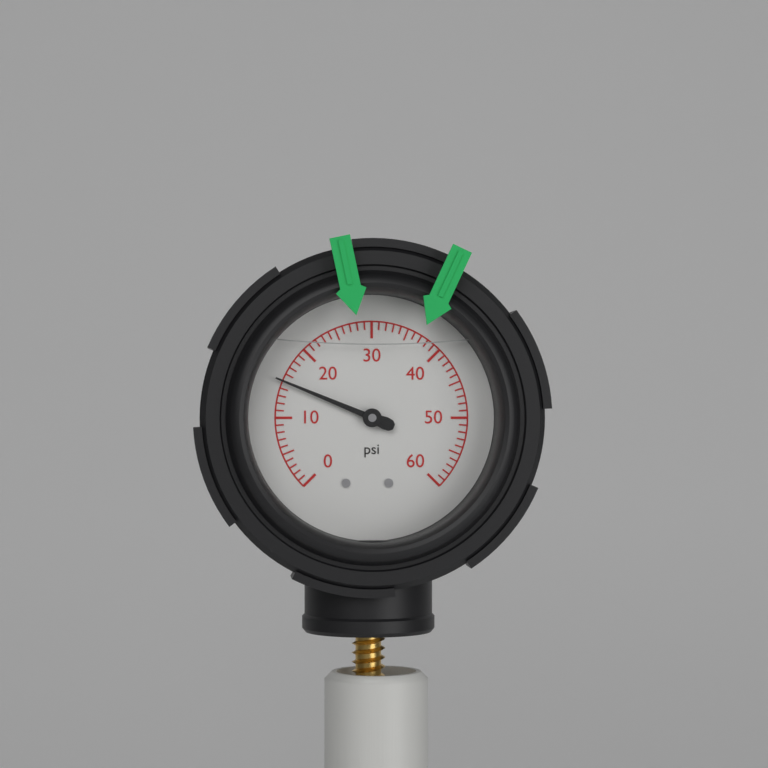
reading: 15 psi
